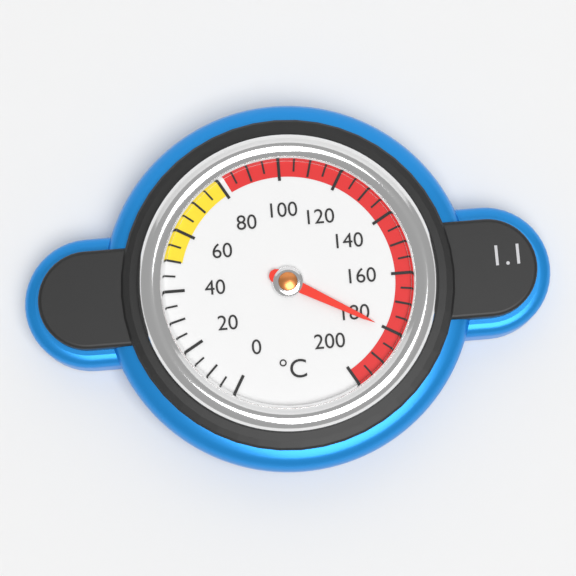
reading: 180 °C
